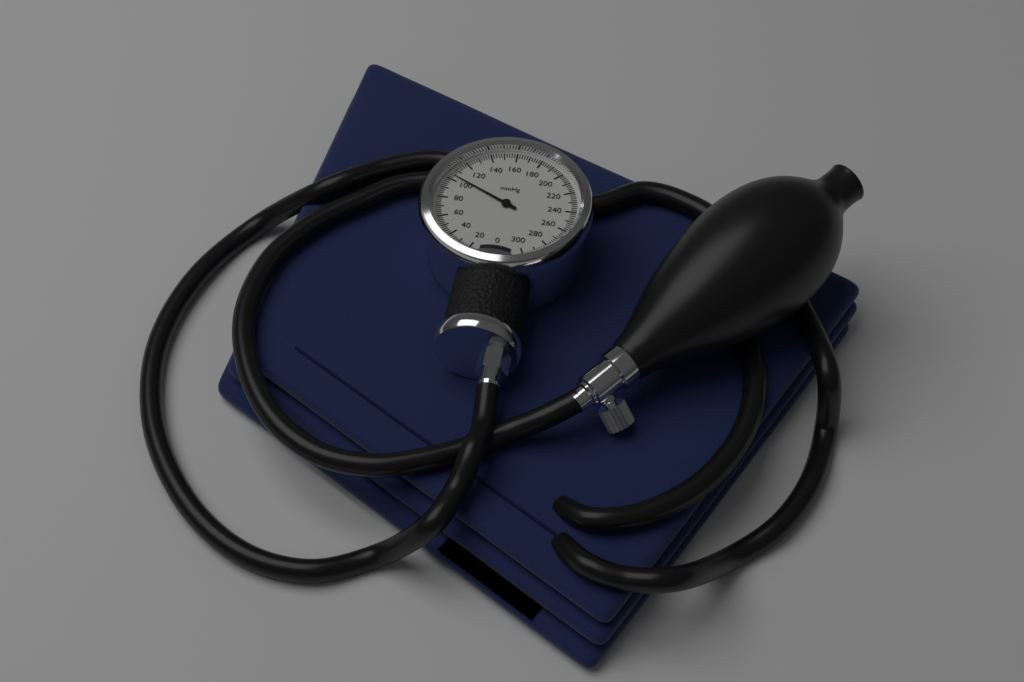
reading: 104 mmHg
